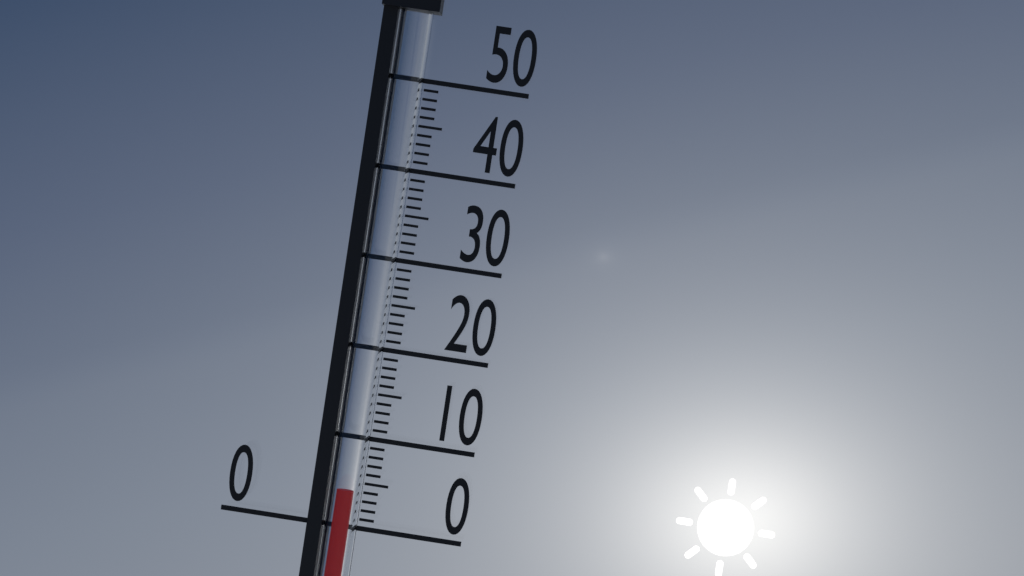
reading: 4 (no unit)
